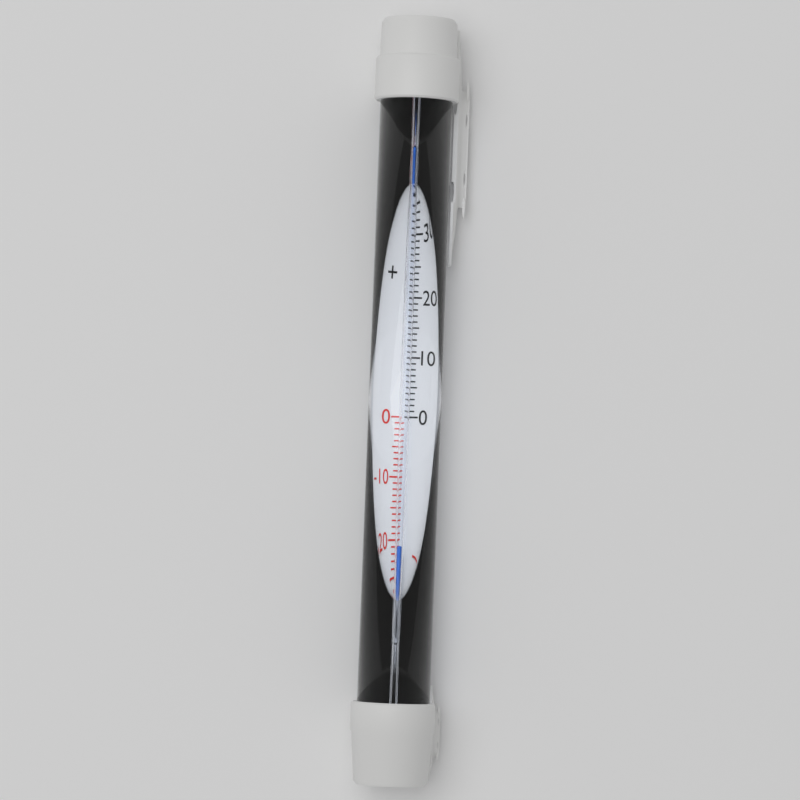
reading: -22 °C
